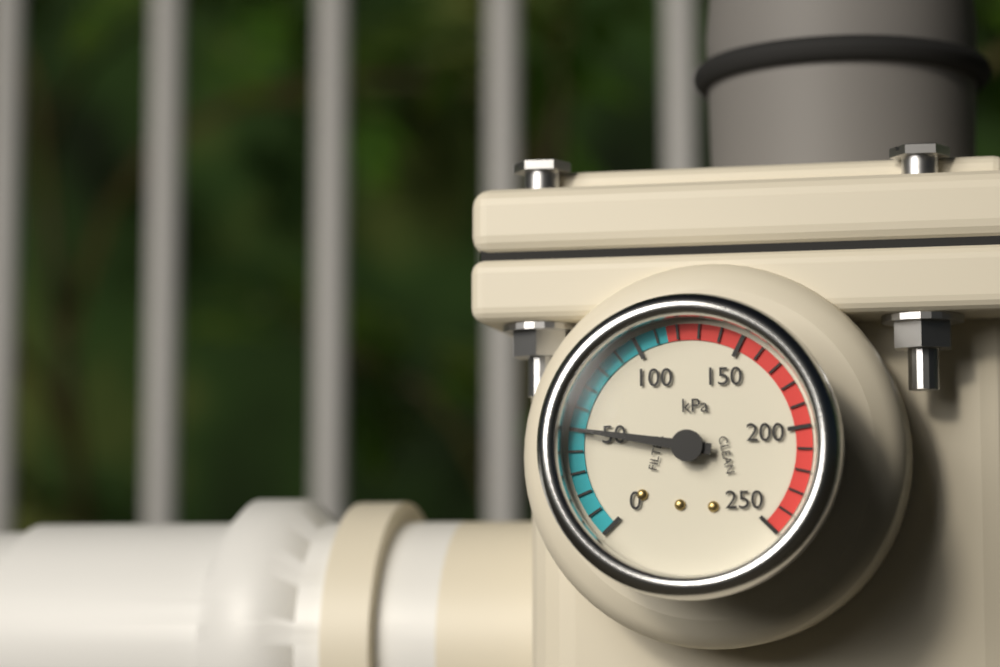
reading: 50 kPa
